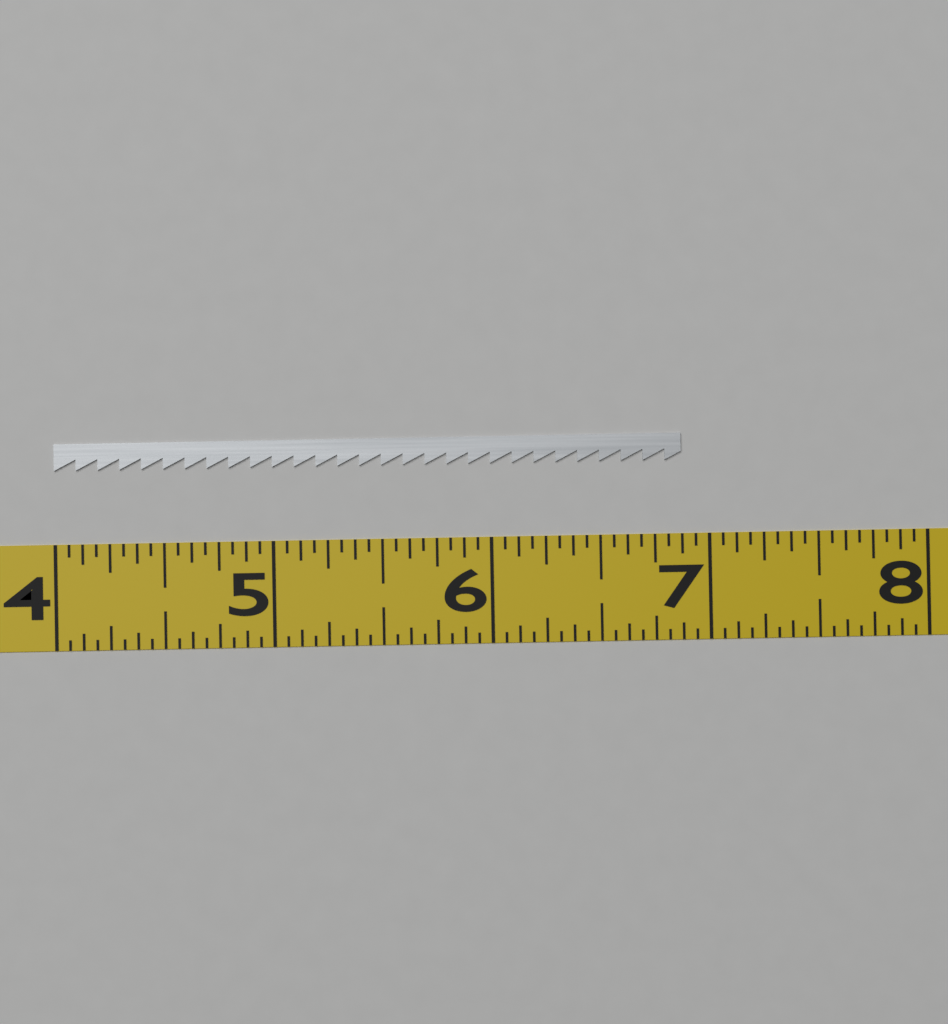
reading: 6.8750 (no unit)
